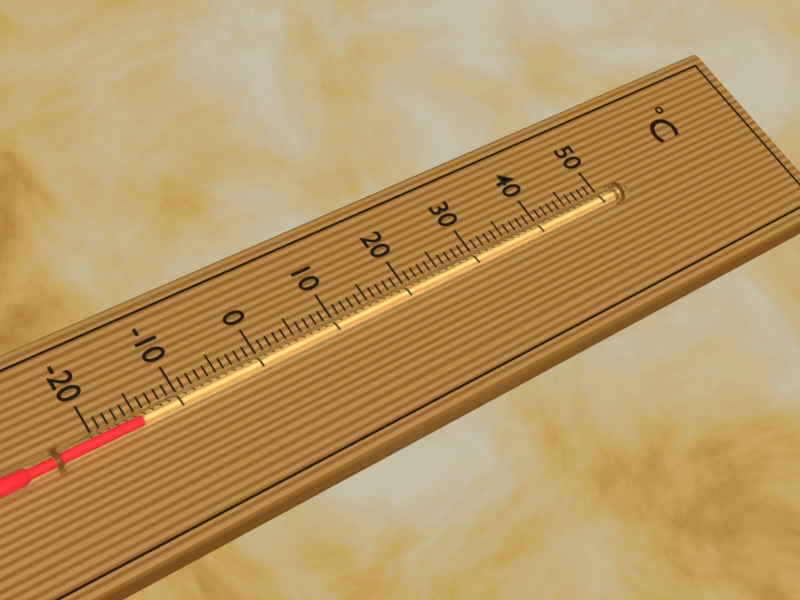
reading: -15 °C
